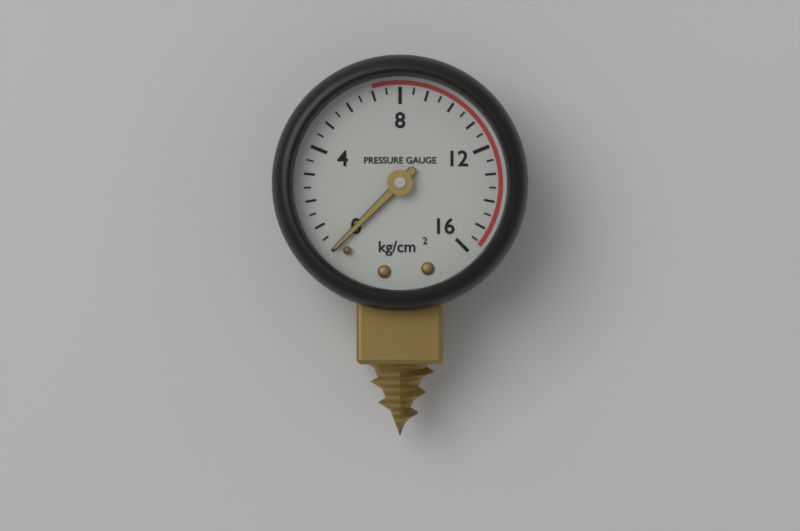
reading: 0.0 kg/cm²
